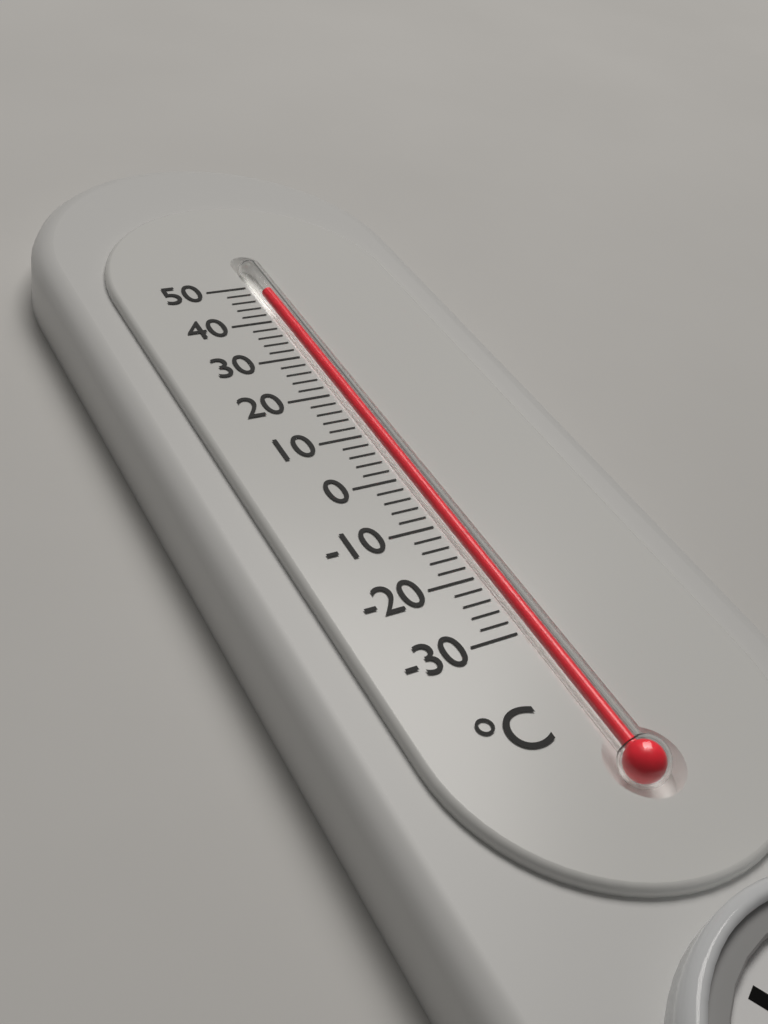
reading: 48 °C
